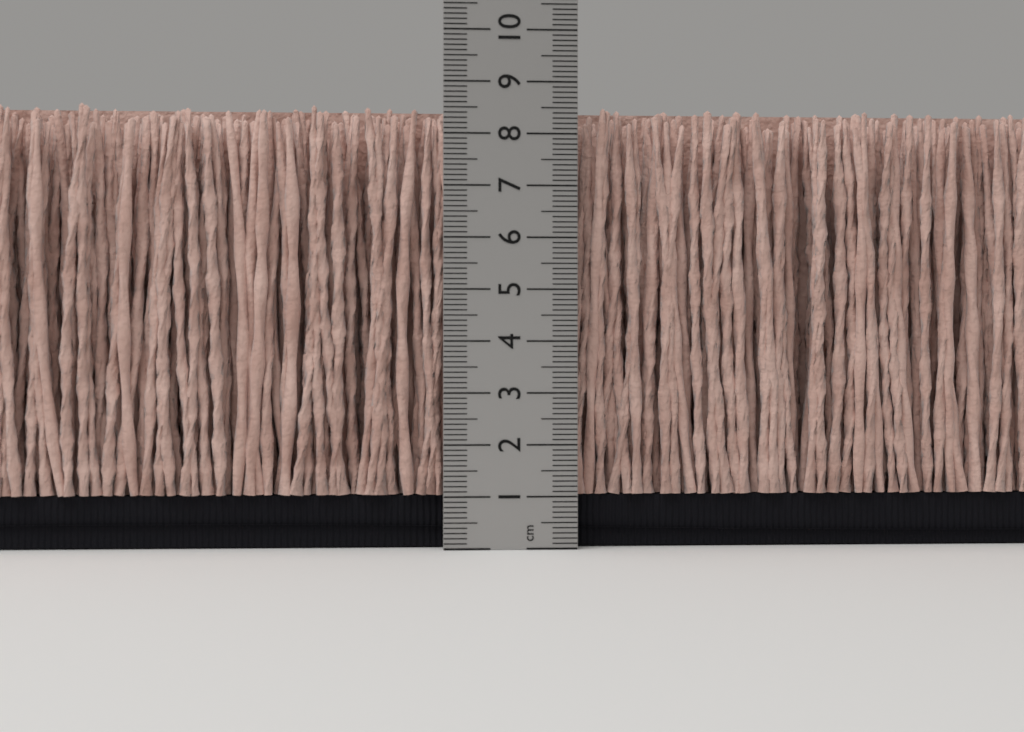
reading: 8.6 cm
